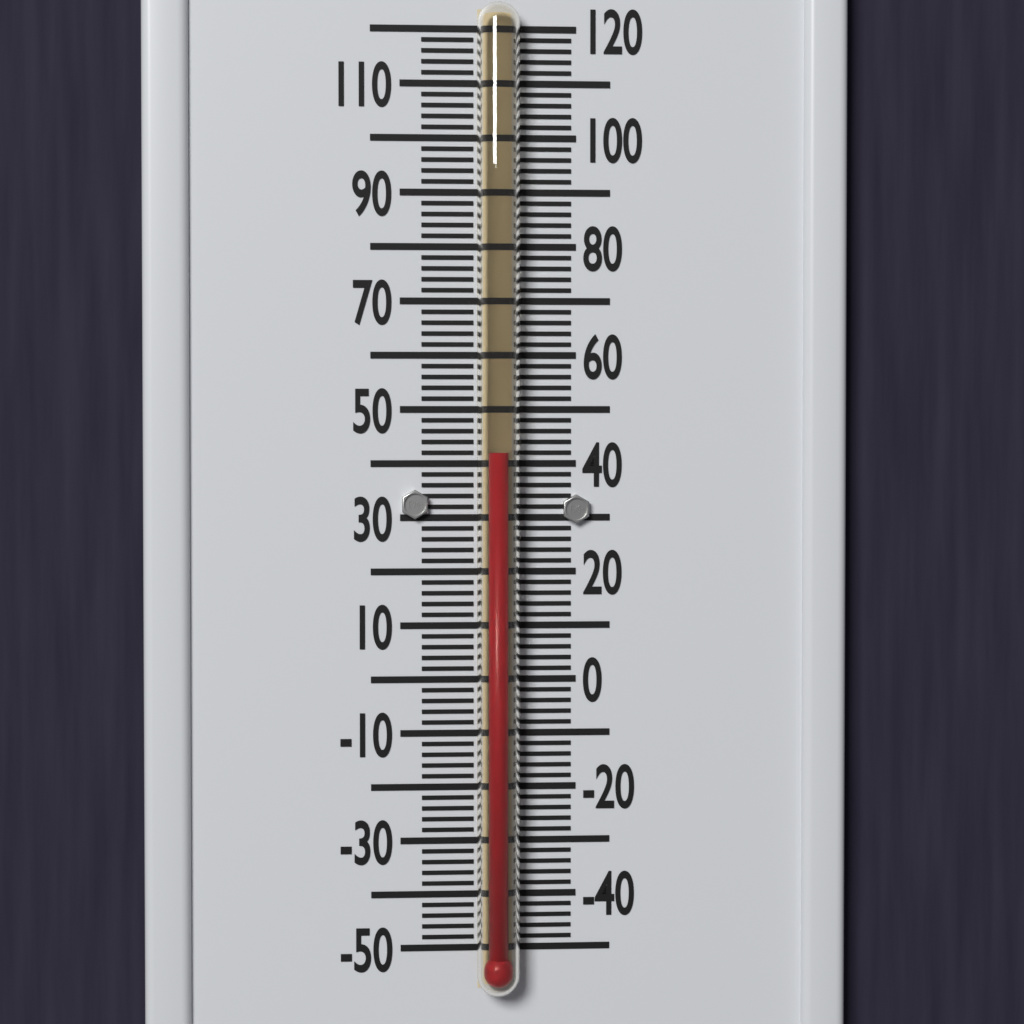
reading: 42 °F
